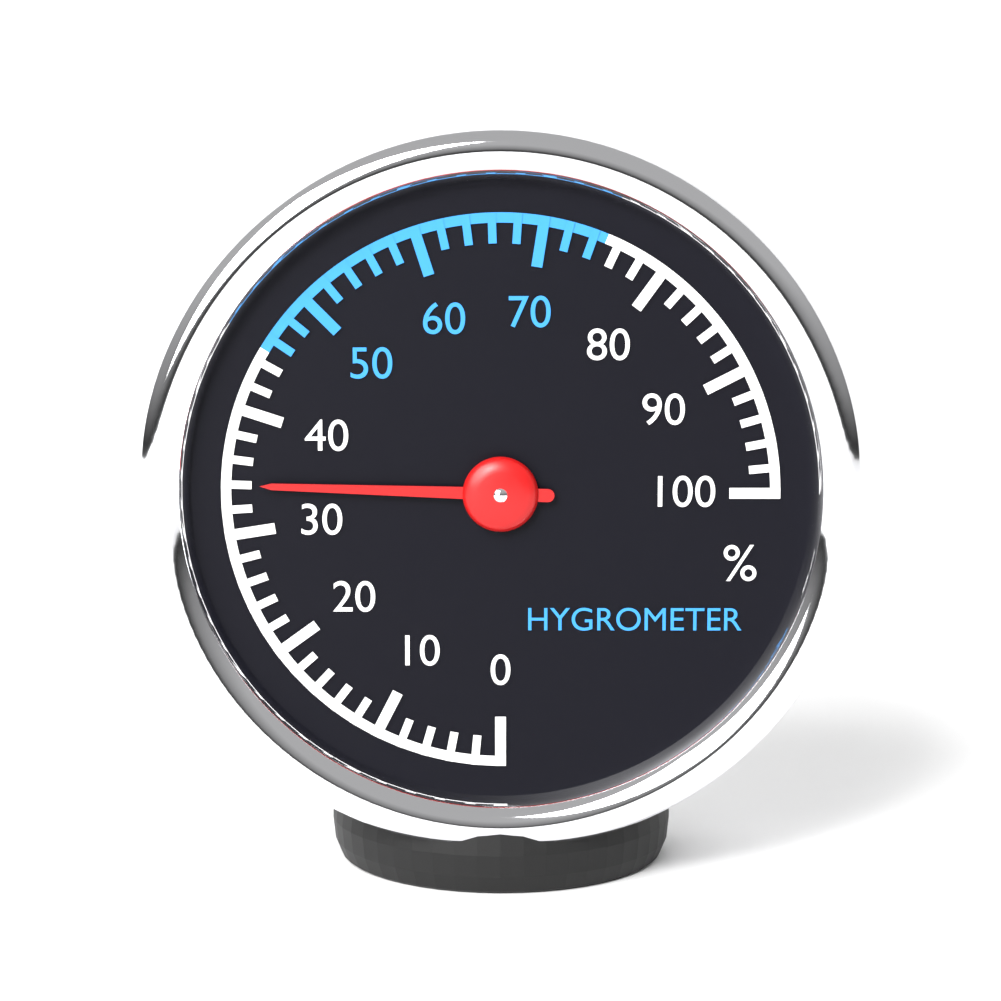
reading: 34 %
